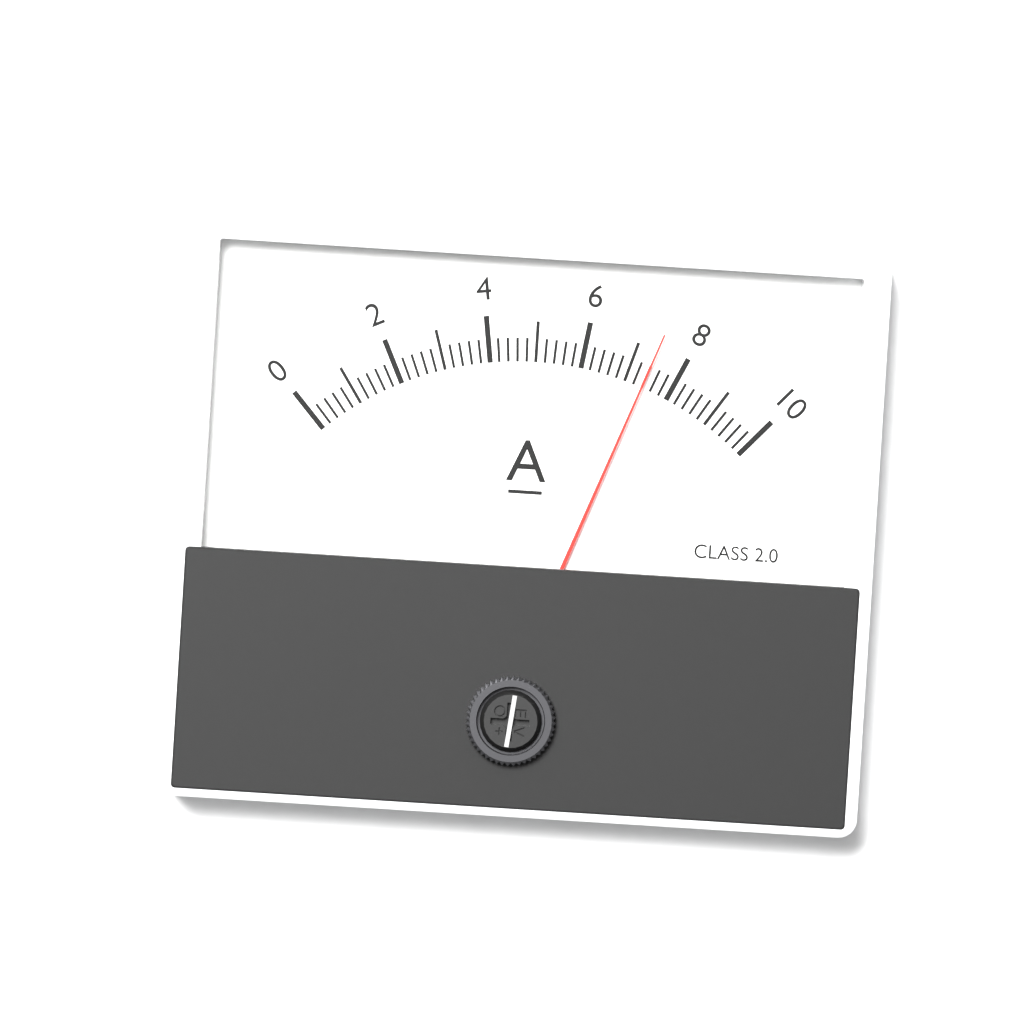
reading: 7.4 A
